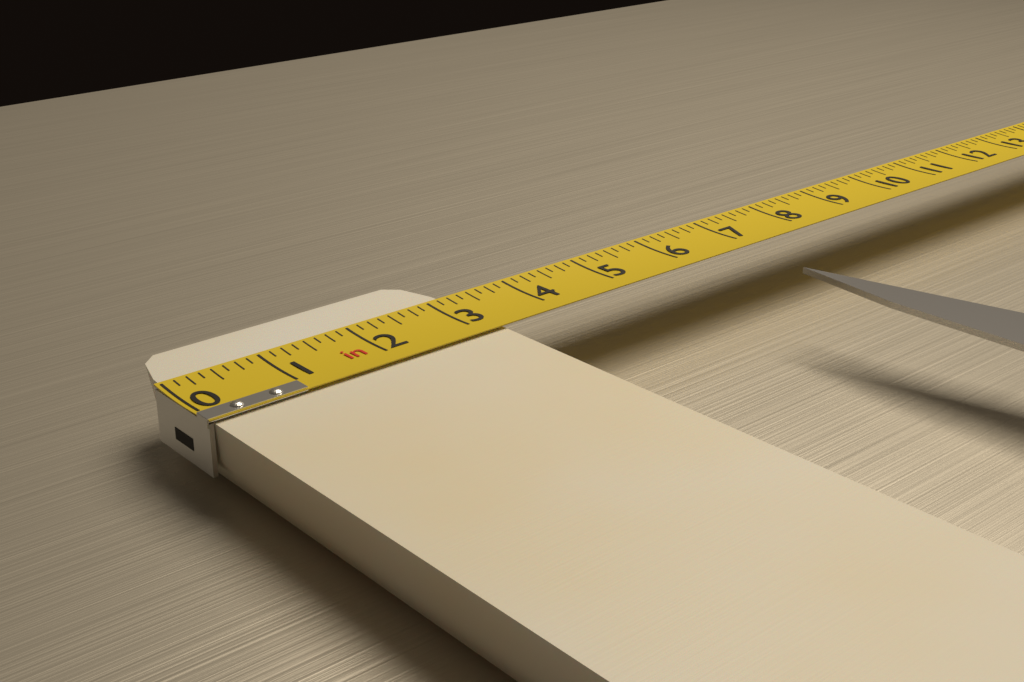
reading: 3.250 in
